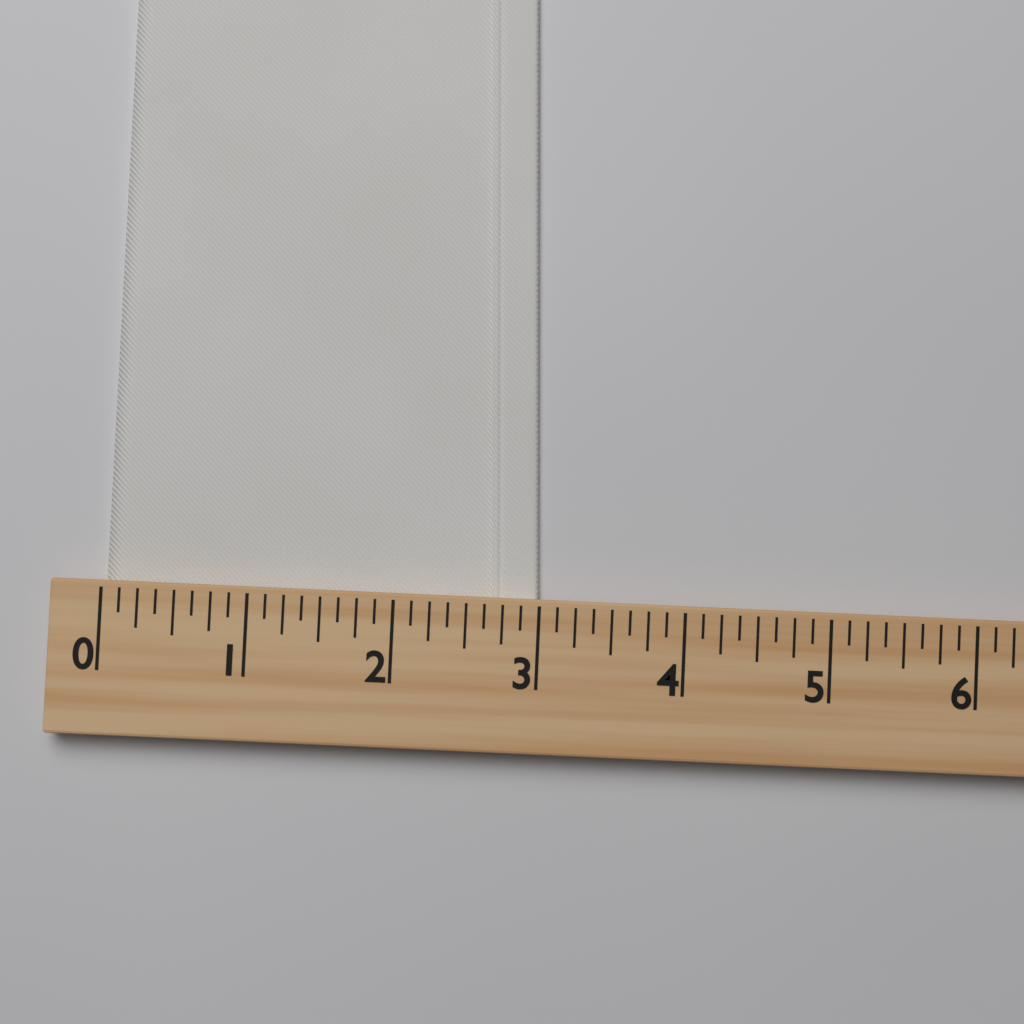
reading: 3.000 (no unit)
